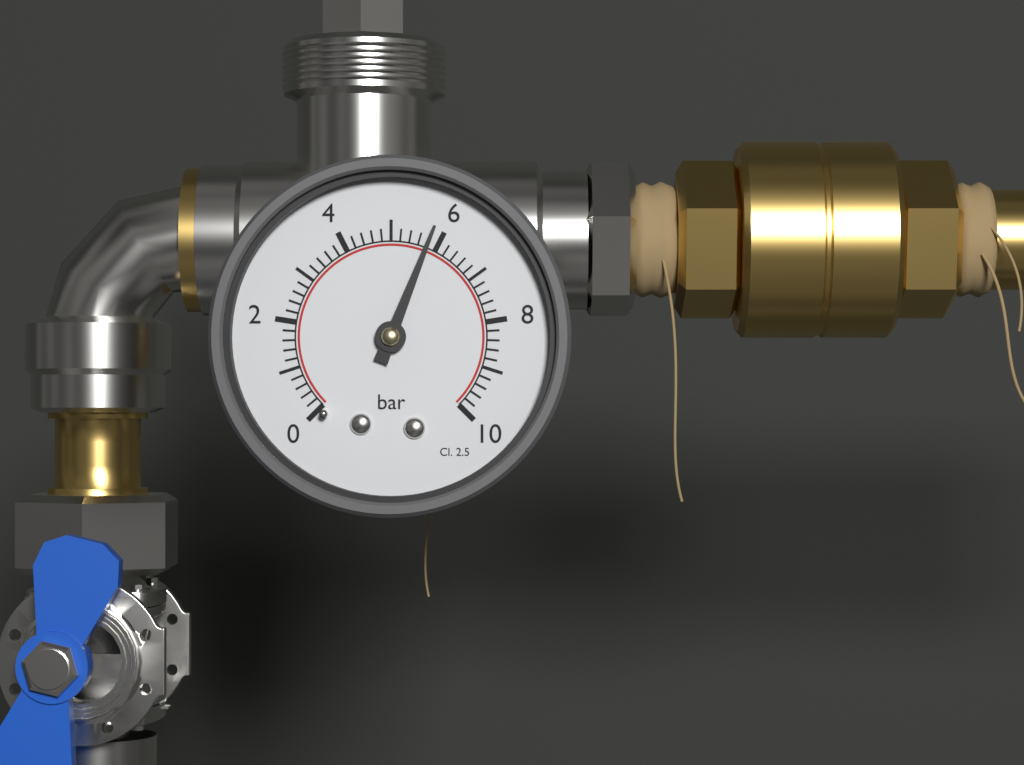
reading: 5.8 bar
